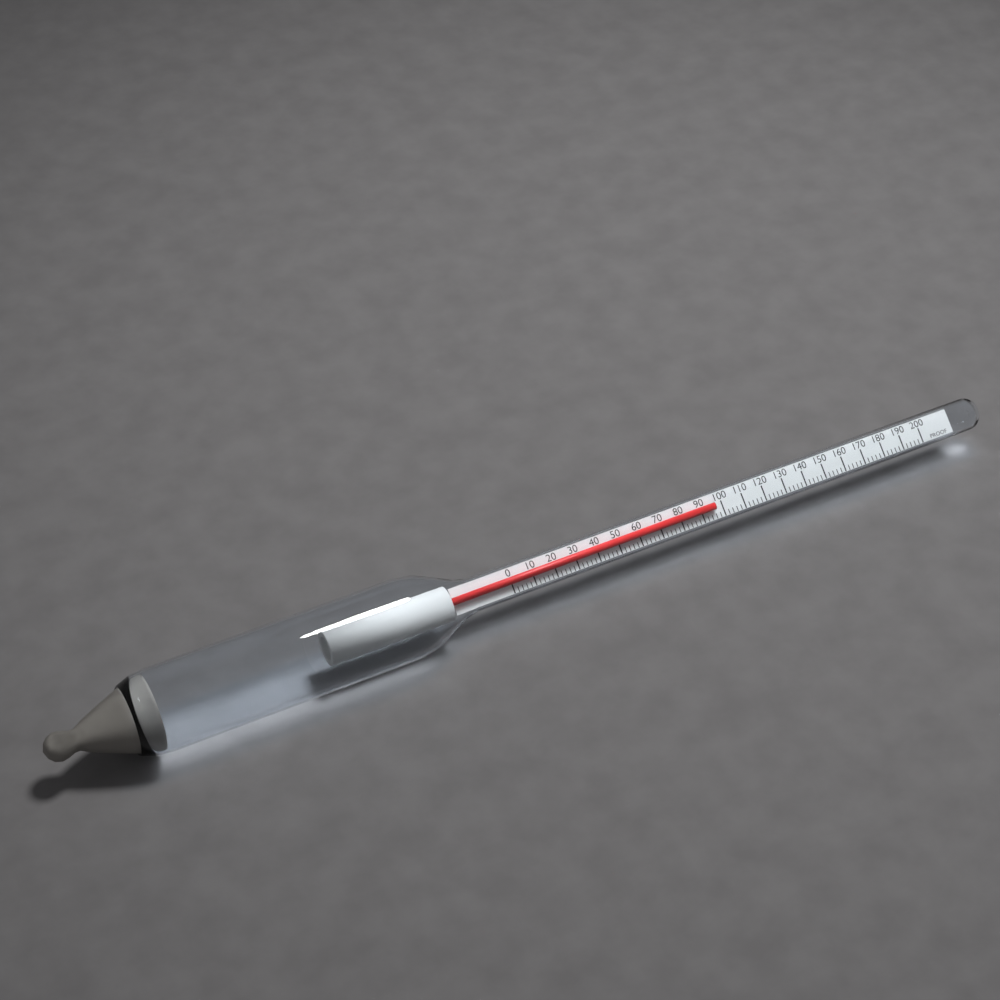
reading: 96 proof
